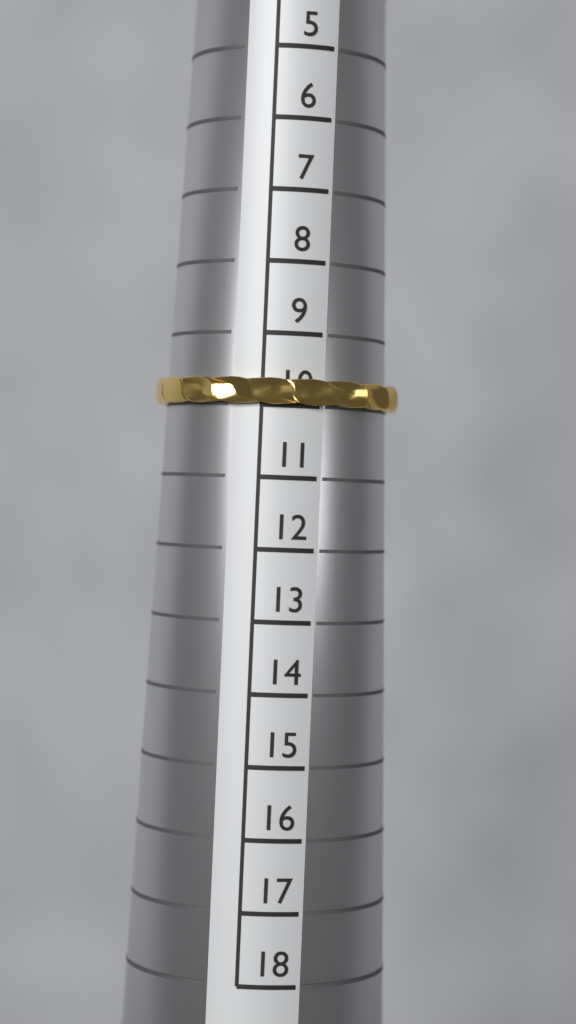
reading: 10 (no unit)
